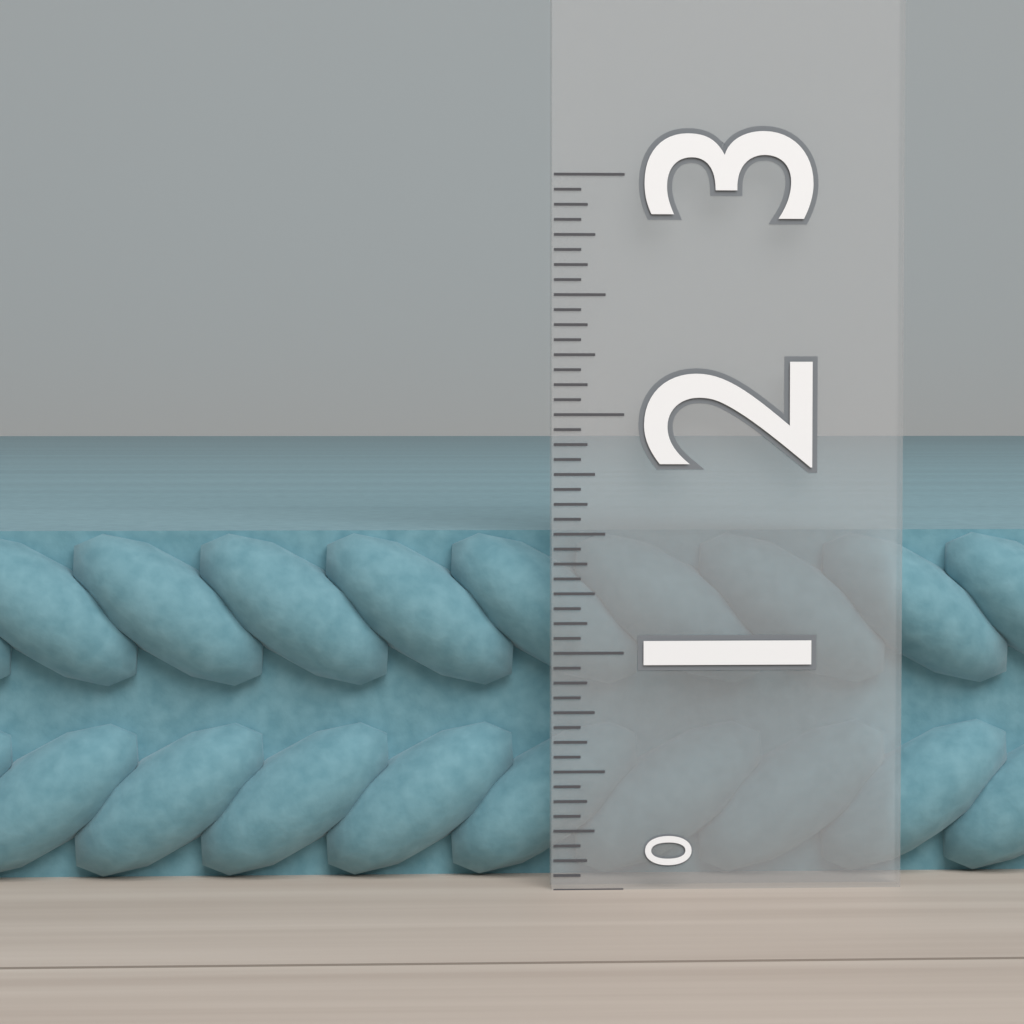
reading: 1.5000 (no unit)
